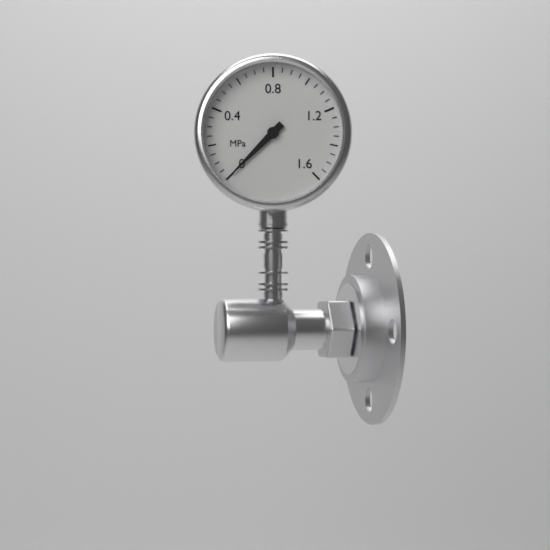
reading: 0.00 MPa
